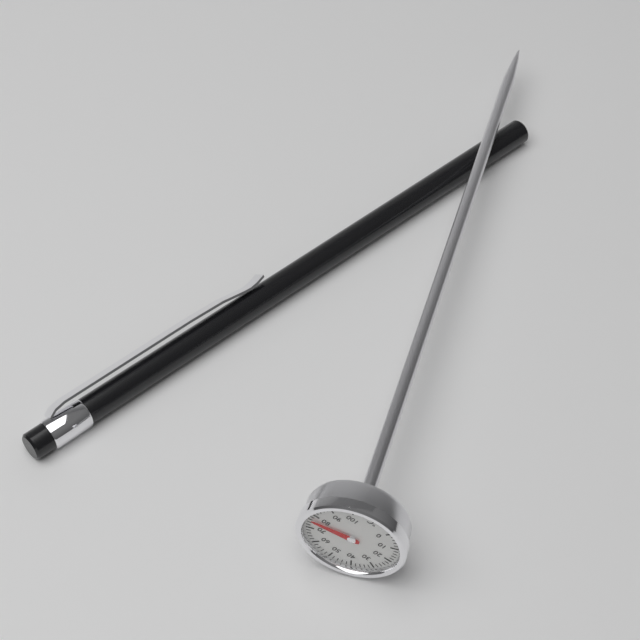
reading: 76 °C
